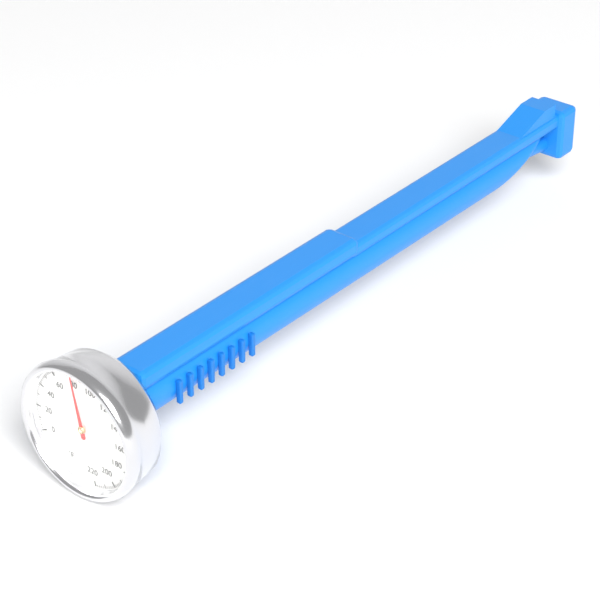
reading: 80 °F
